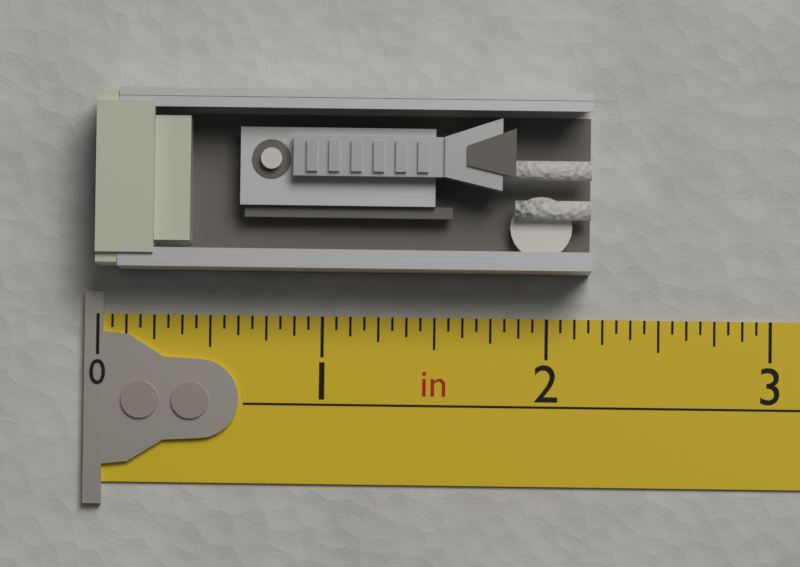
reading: 2.1875 in
